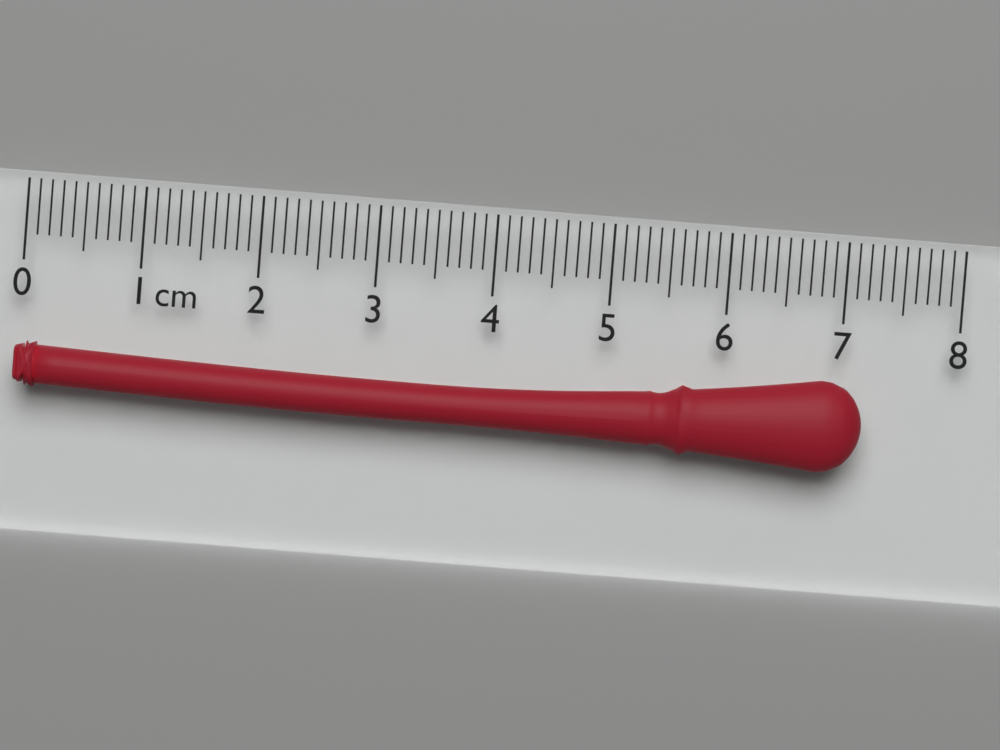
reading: 7.2 cm
